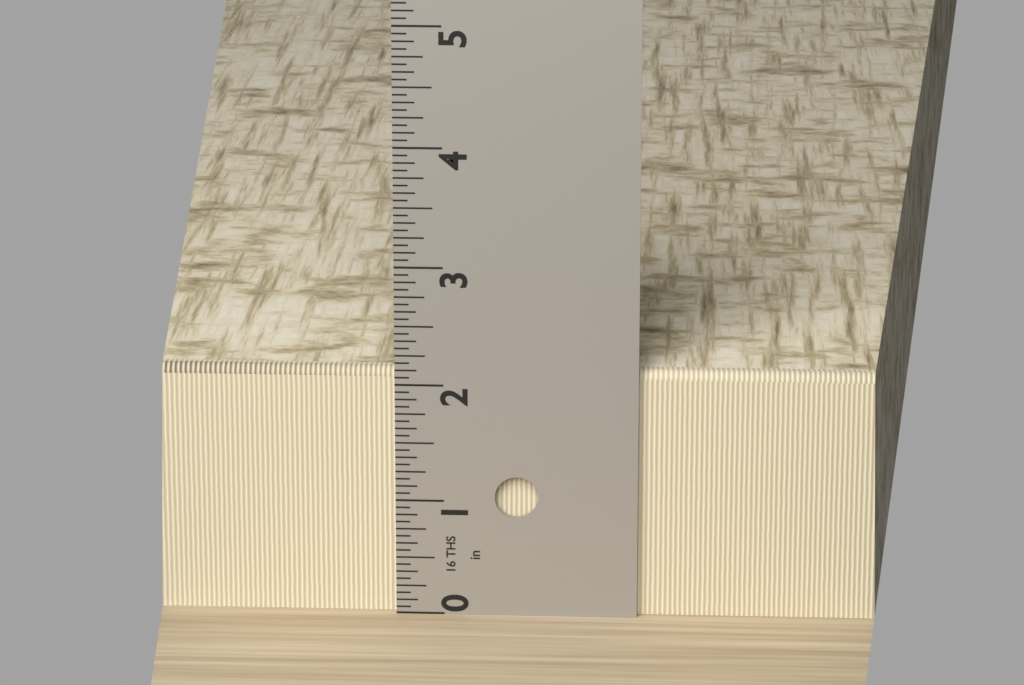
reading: 2.1250 in
